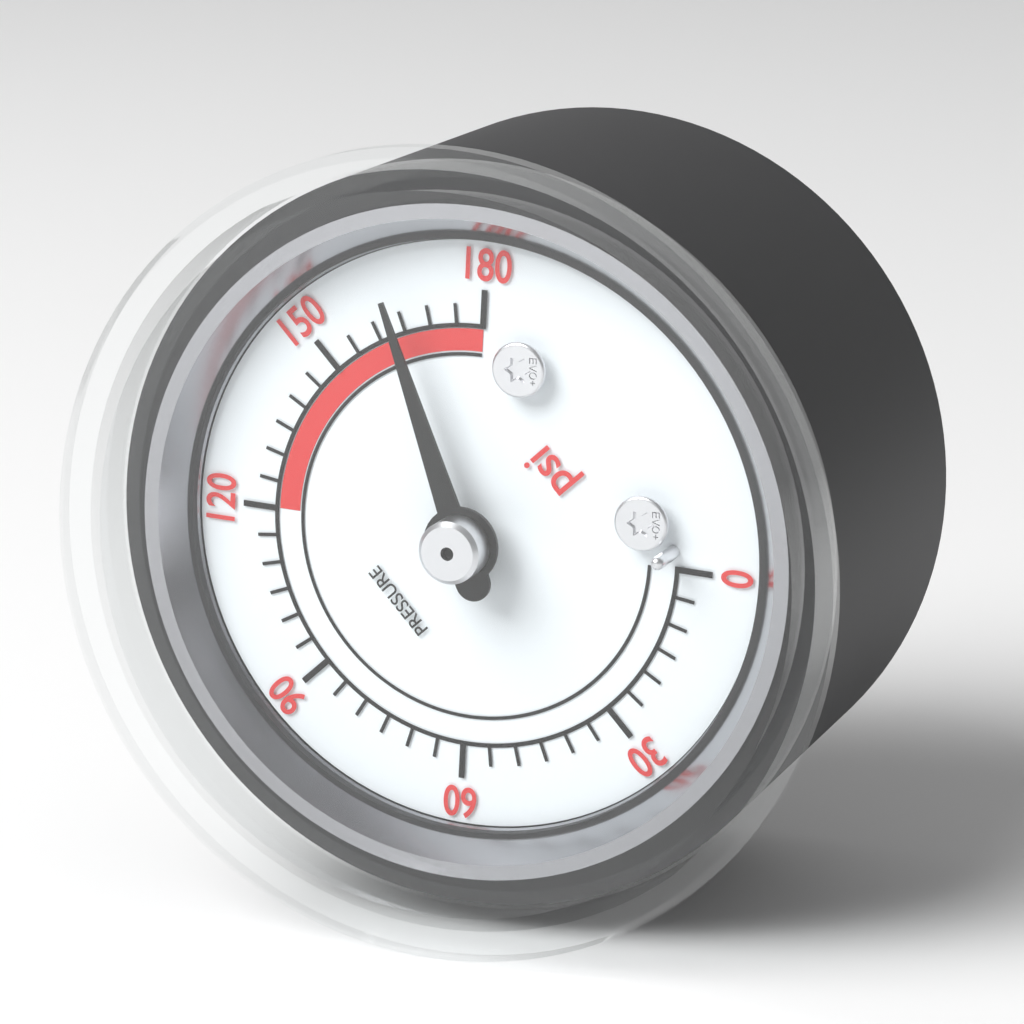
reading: 165 psi
